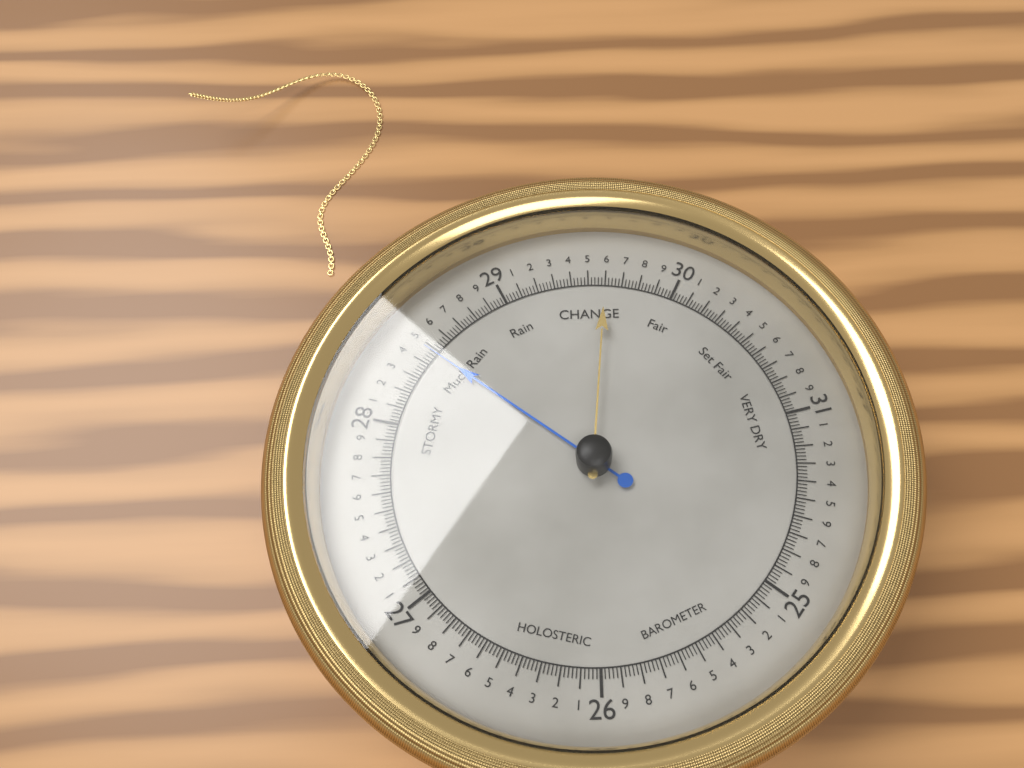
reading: 28.48 (no unit)
